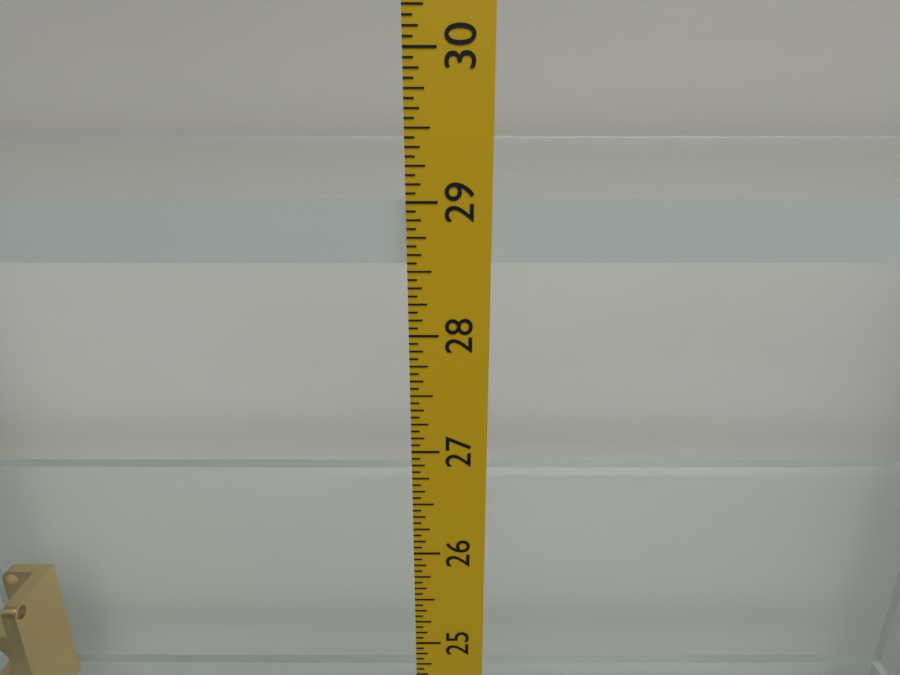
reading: 29.0000 in
